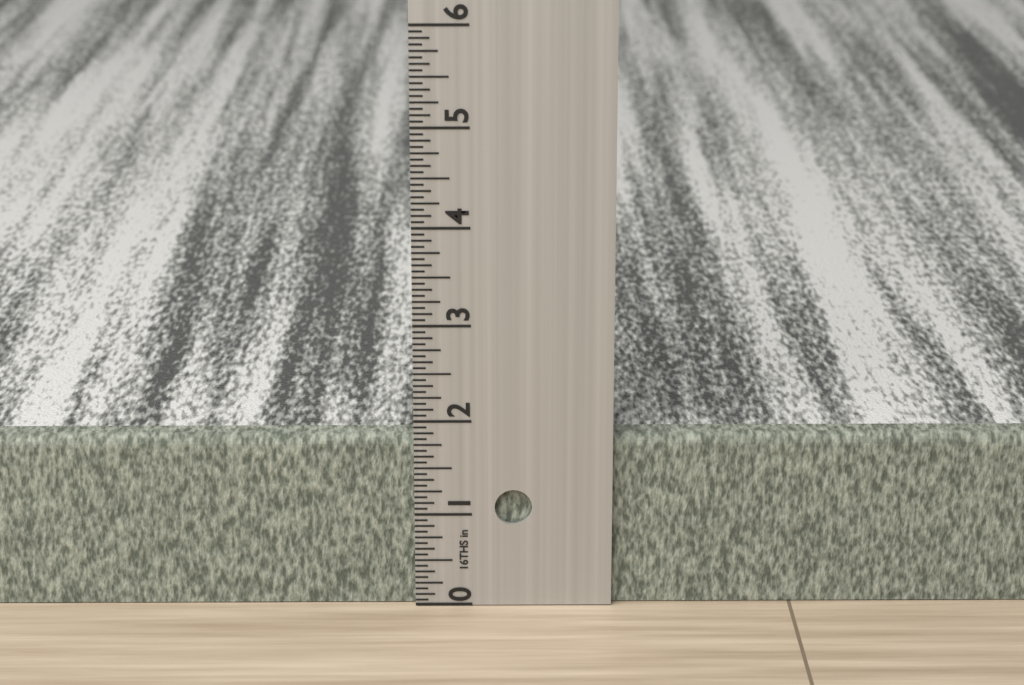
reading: 1.8125 in
